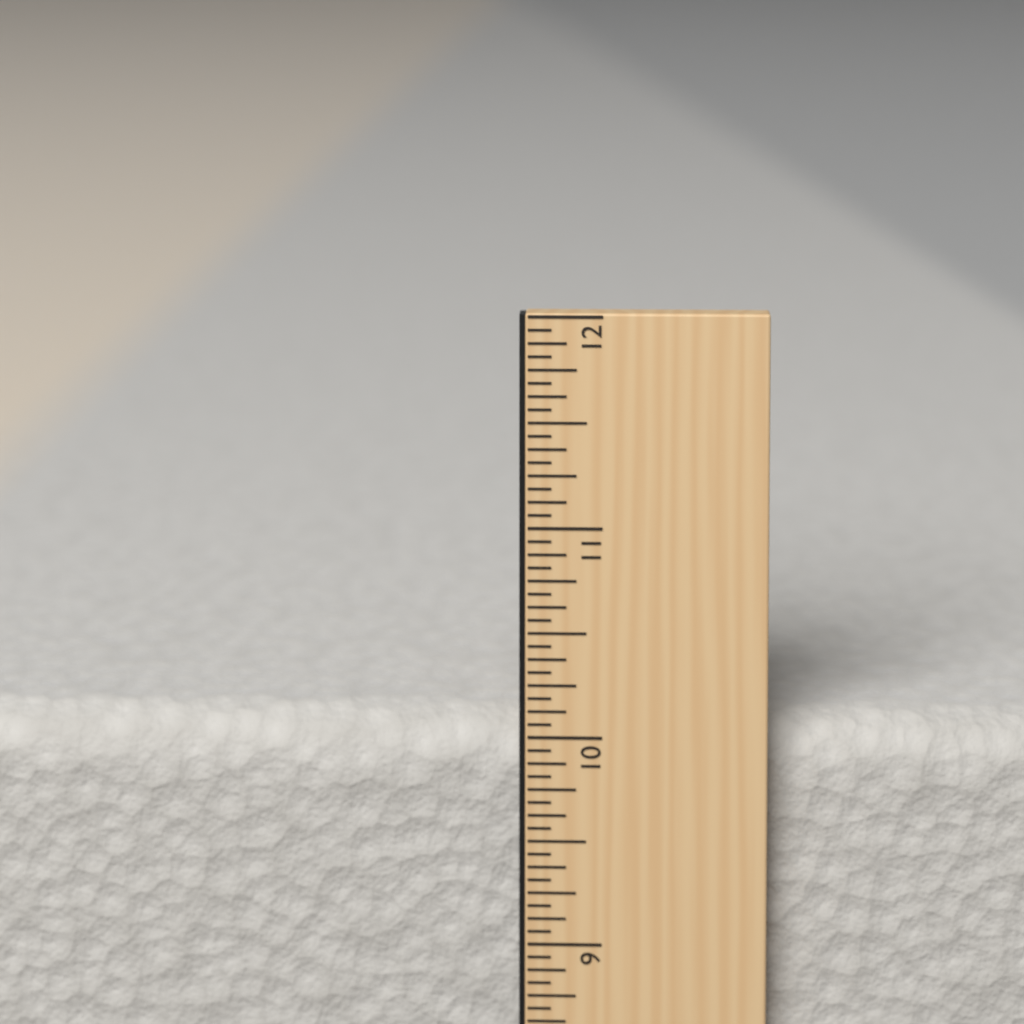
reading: 10.0625 in
